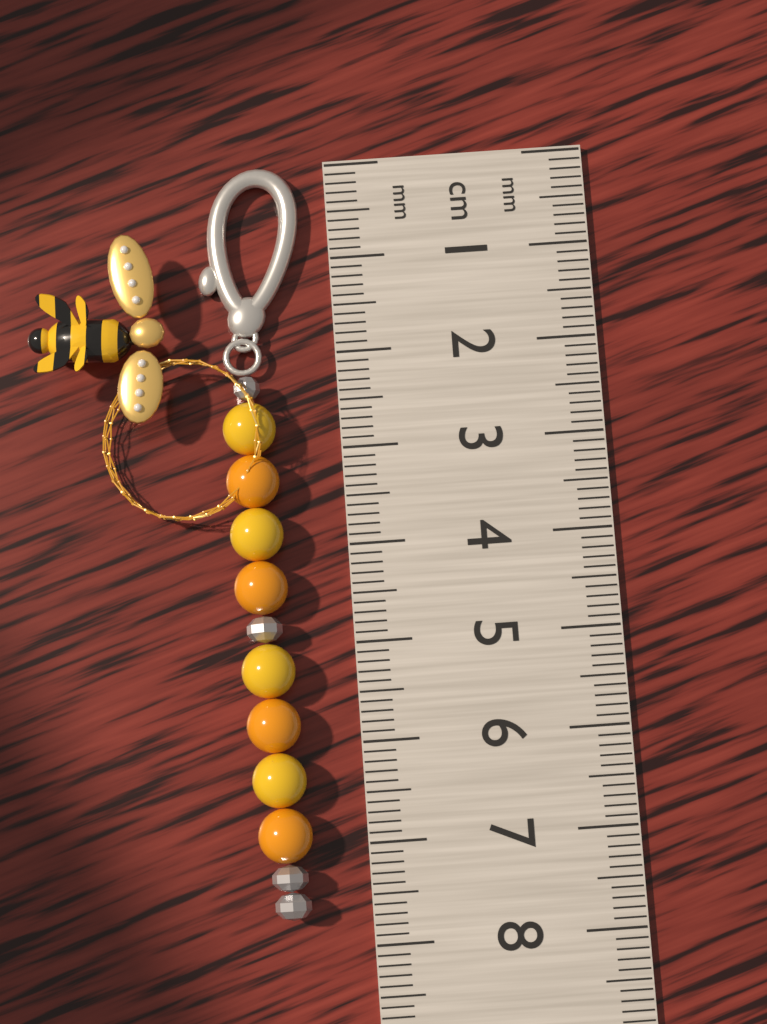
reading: 7.7 cm
